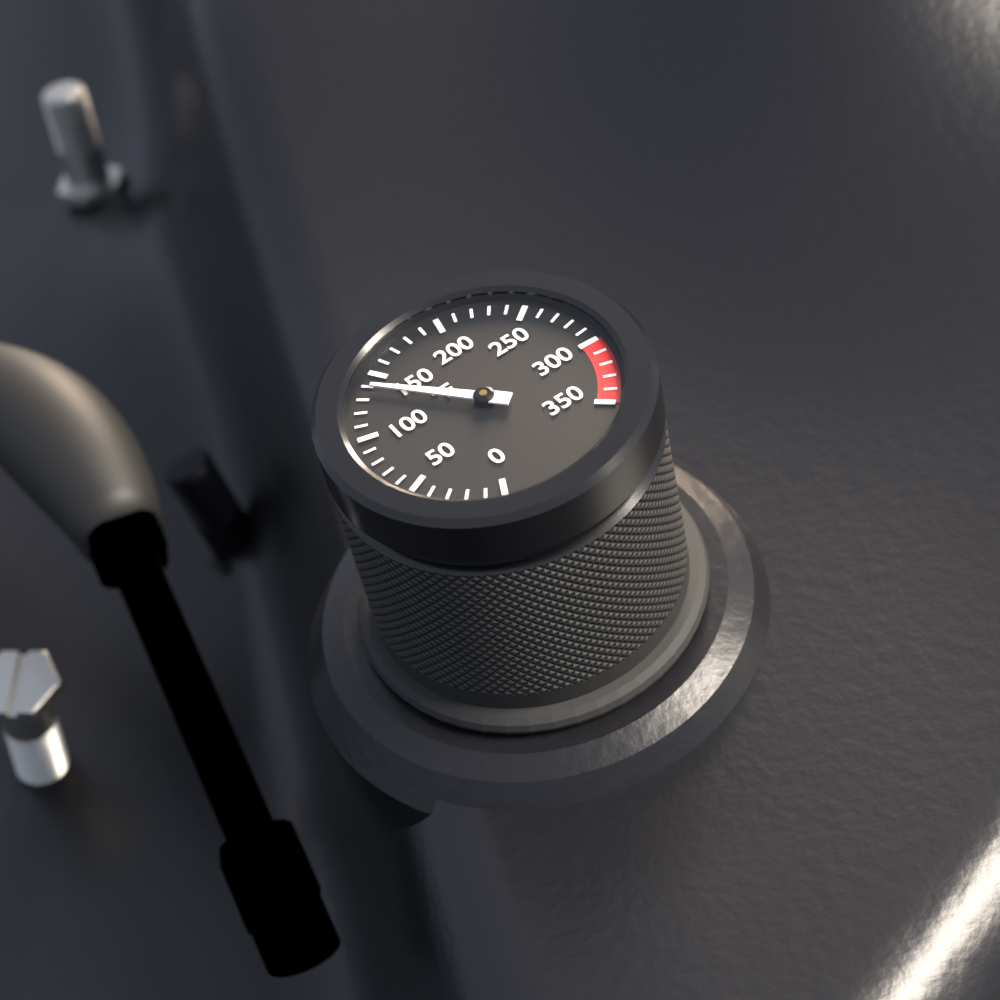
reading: 140 °F
